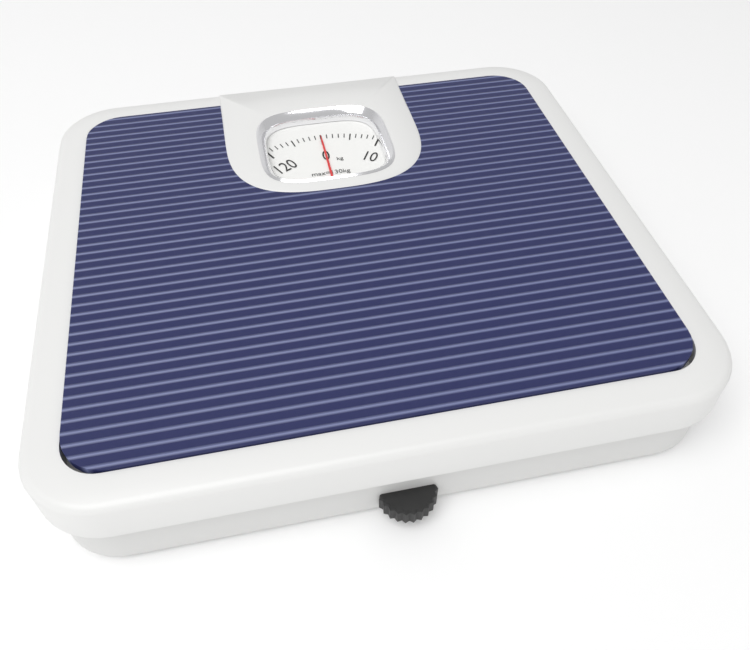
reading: 0 kg
